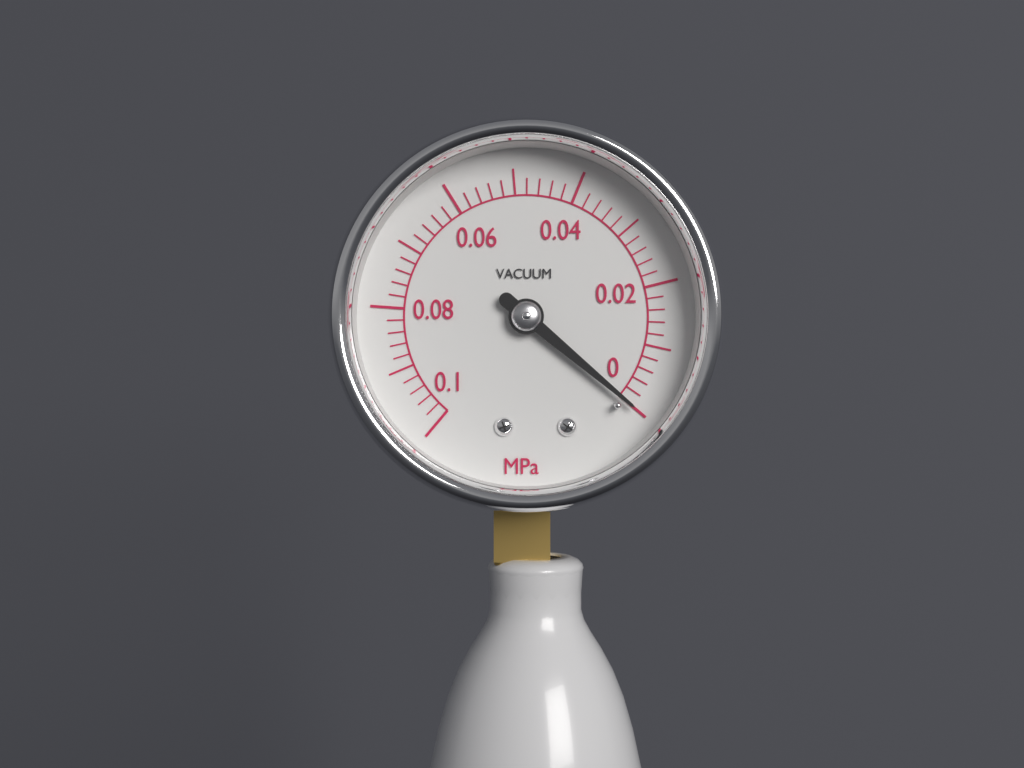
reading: 0.000 MPa
